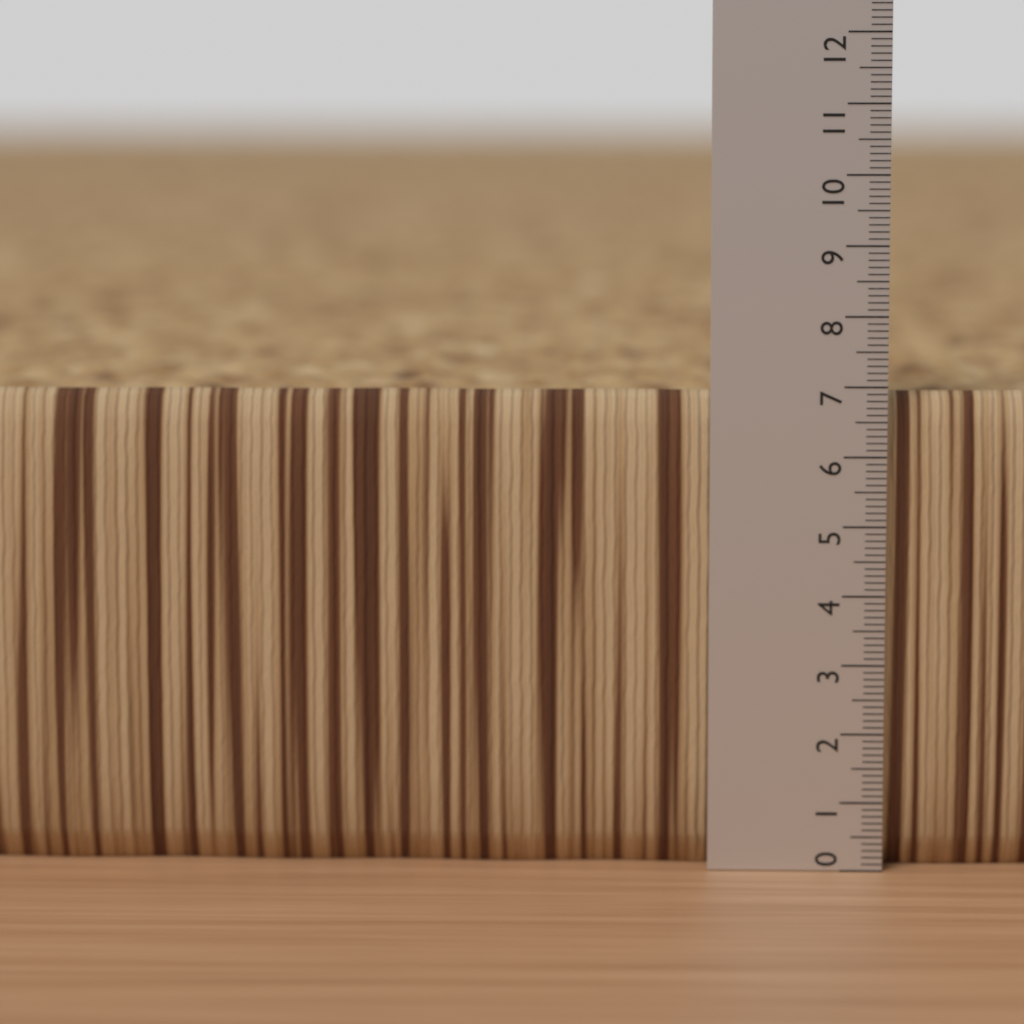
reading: 6.9 (no unit)
